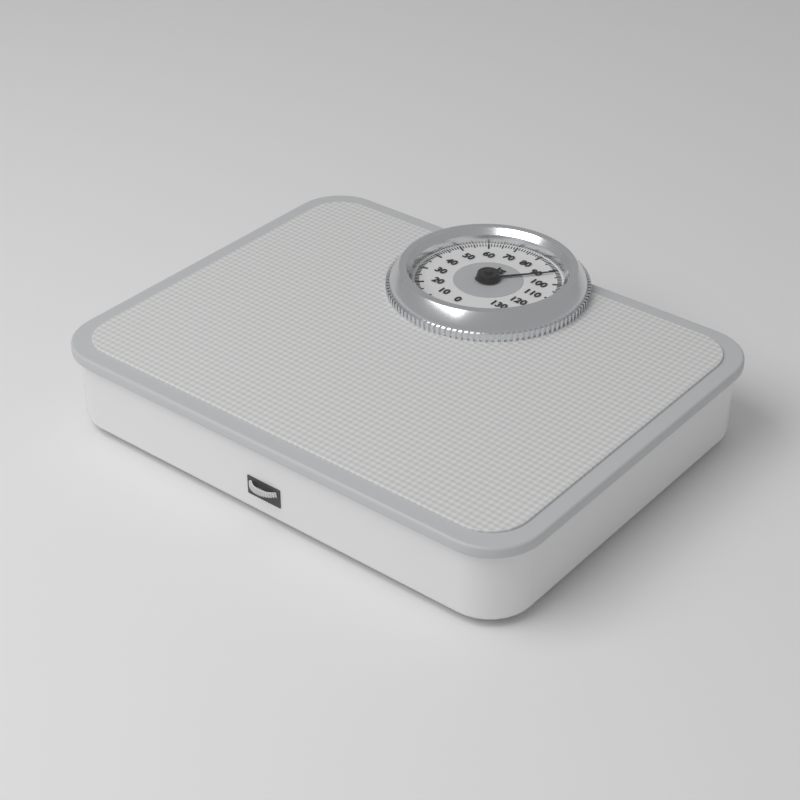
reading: 92 kg
